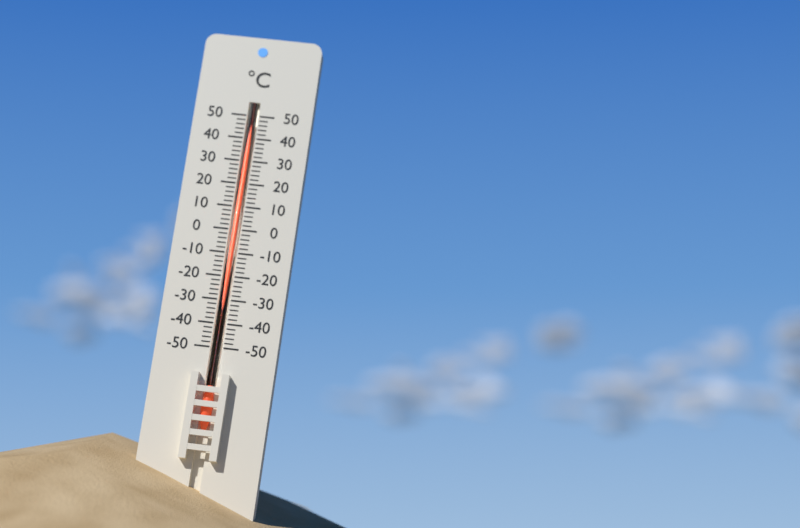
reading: 48 °C
